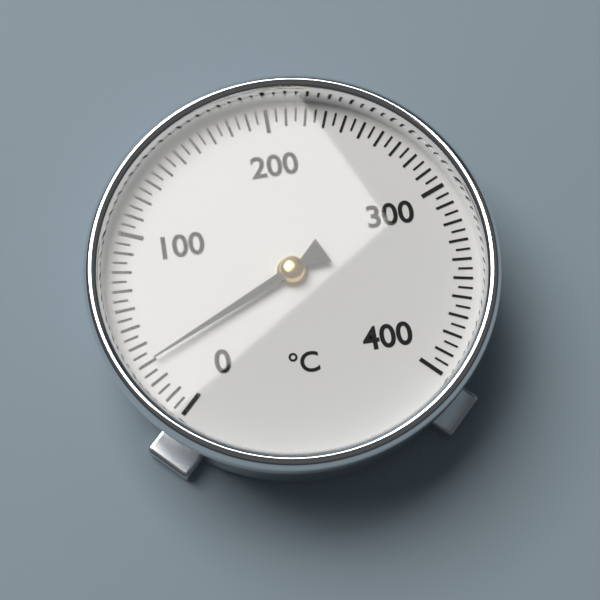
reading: 30 °C
